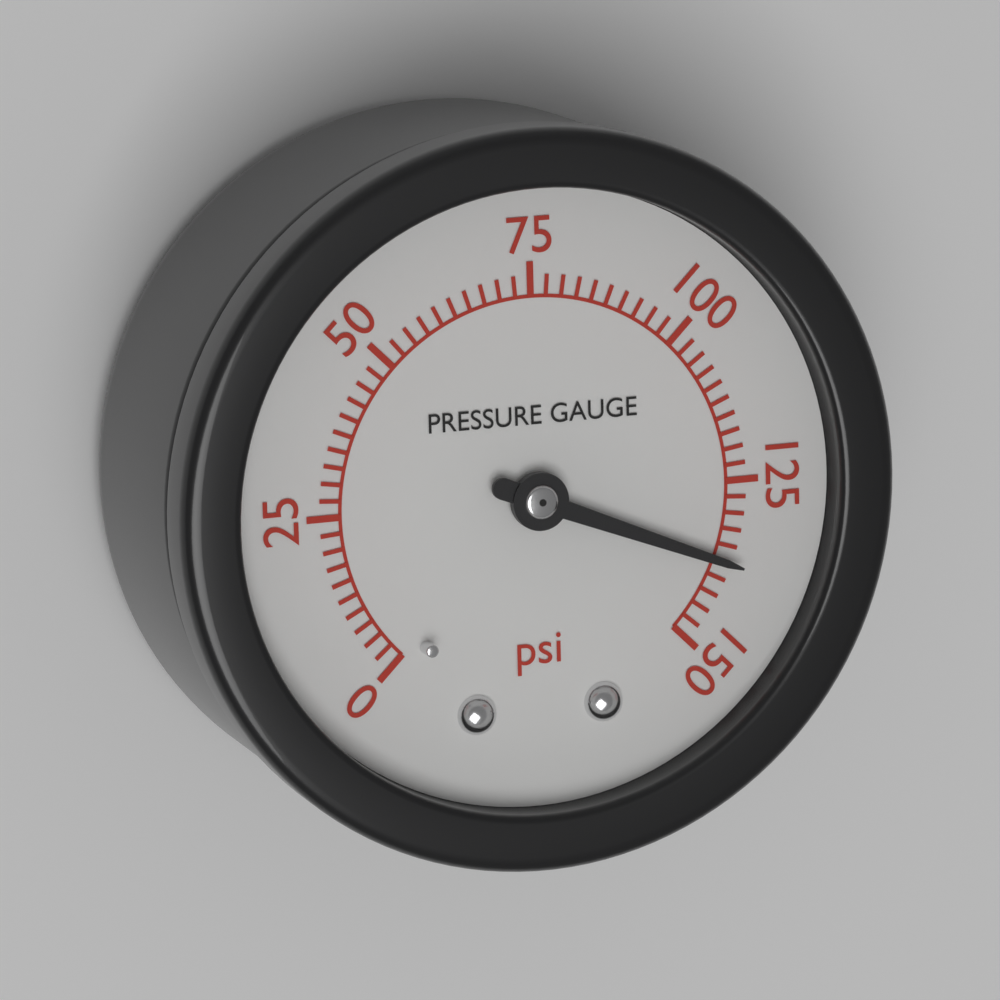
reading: 137.5 psi
